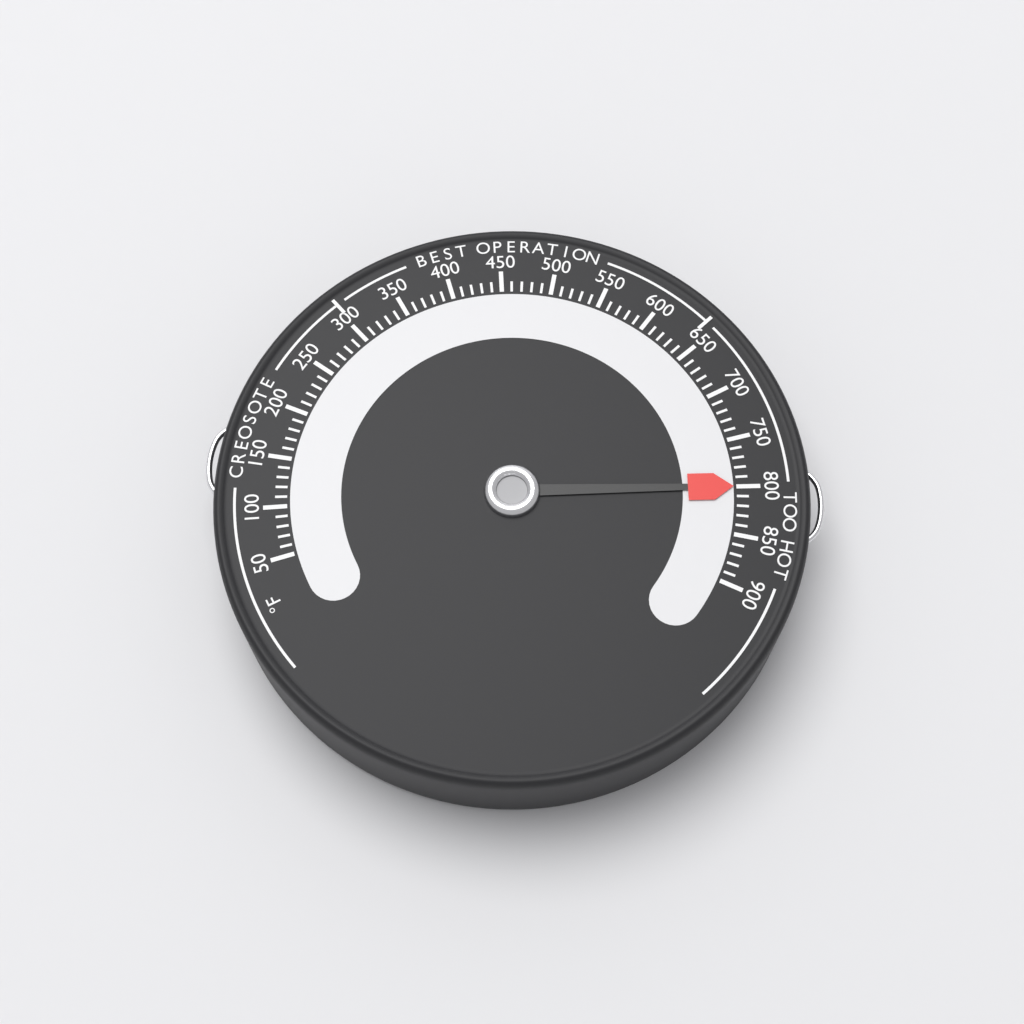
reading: 800 °F
